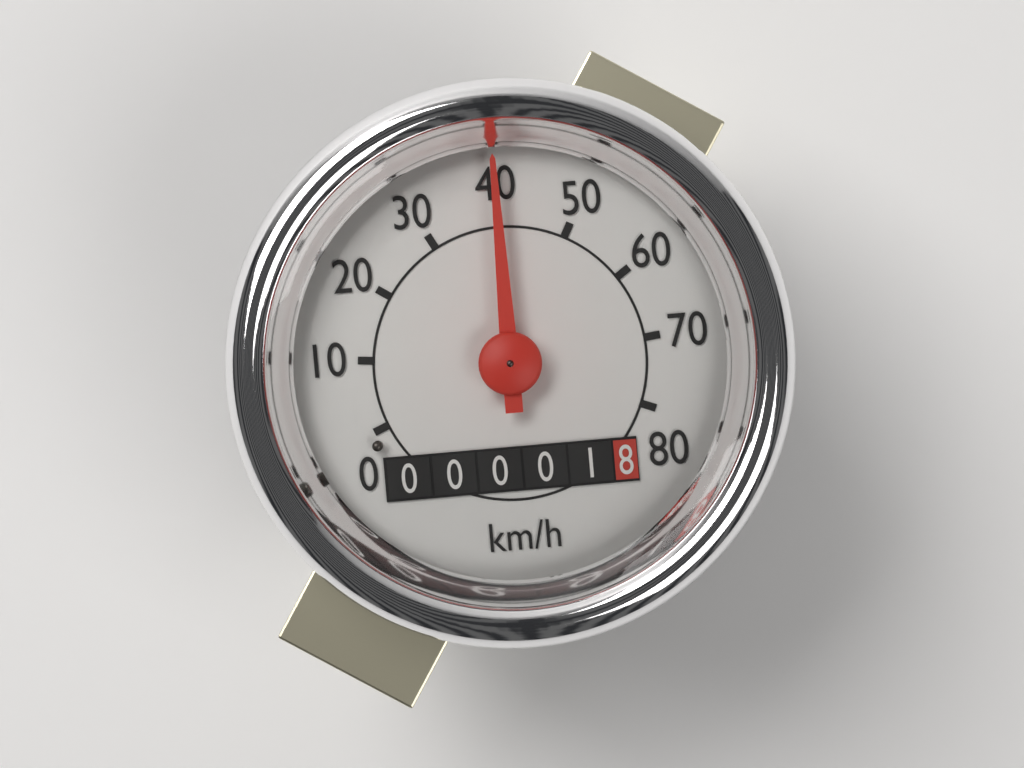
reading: 40 km/h
